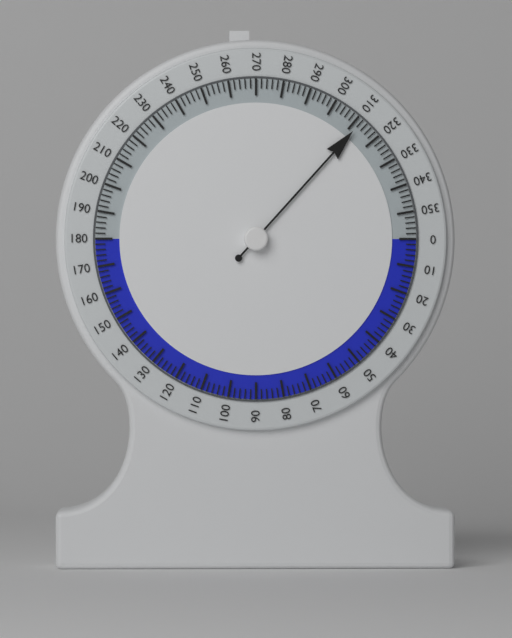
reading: 312 (no unit)
